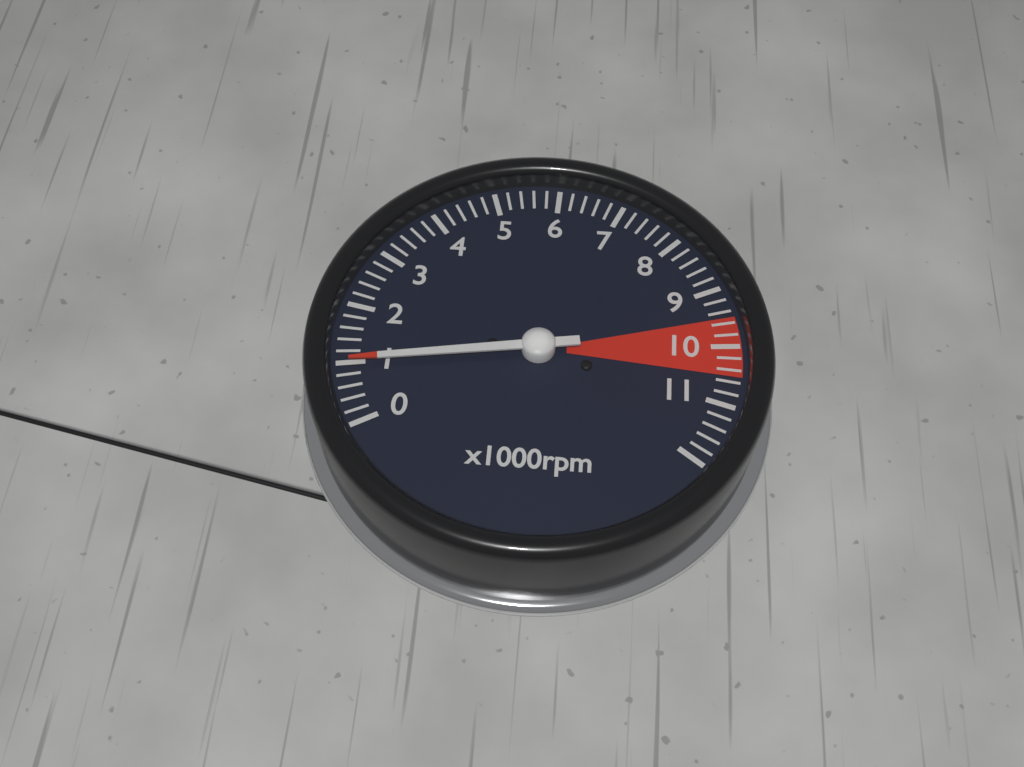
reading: 1000 rpm
